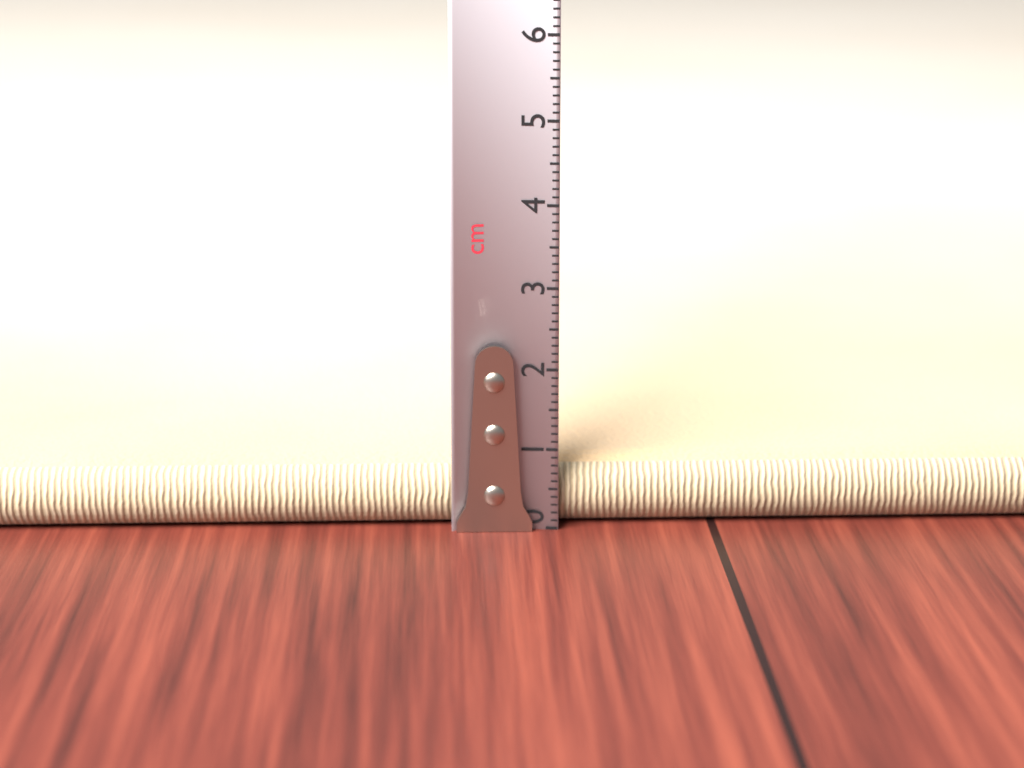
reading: 0.8 cm
